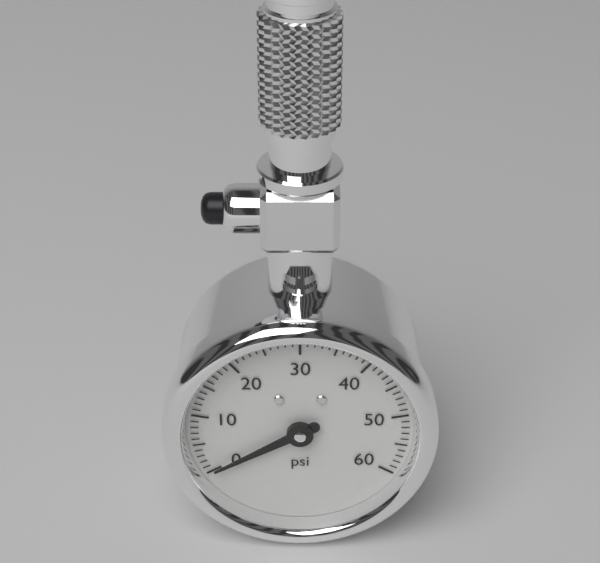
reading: 0 psi
